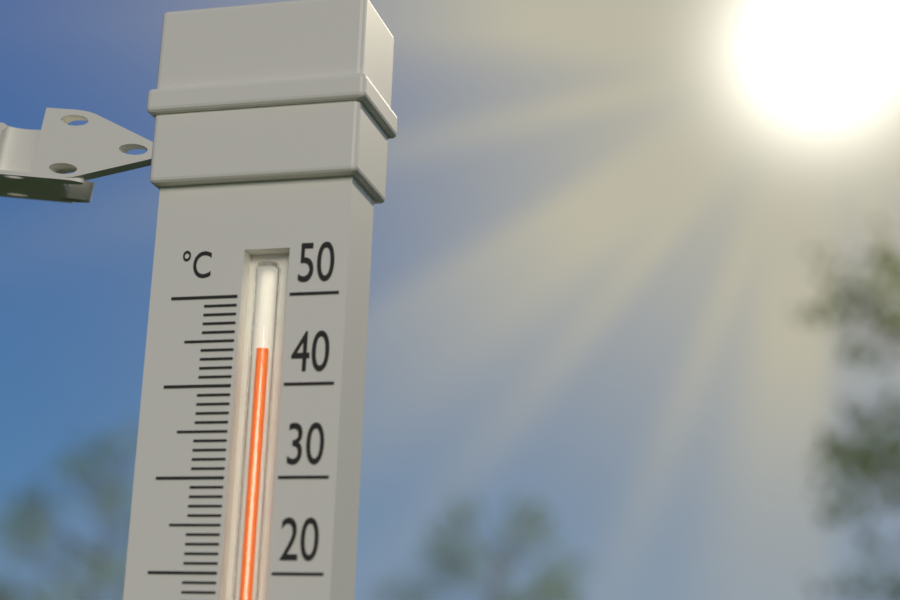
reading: 44 °C
